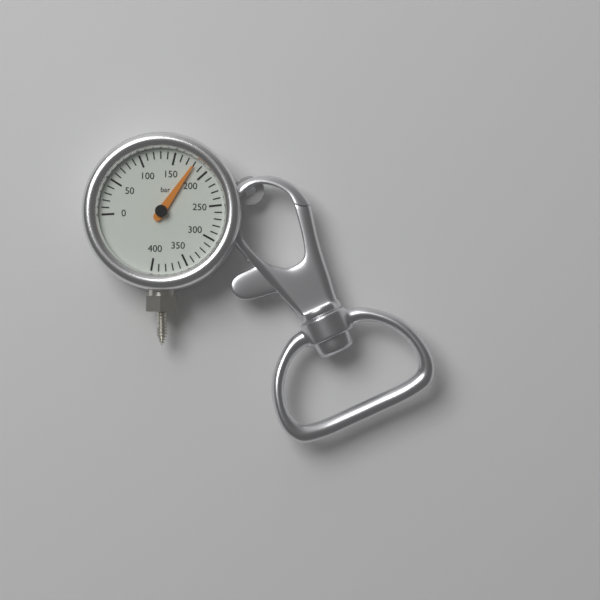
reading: 180 bar
